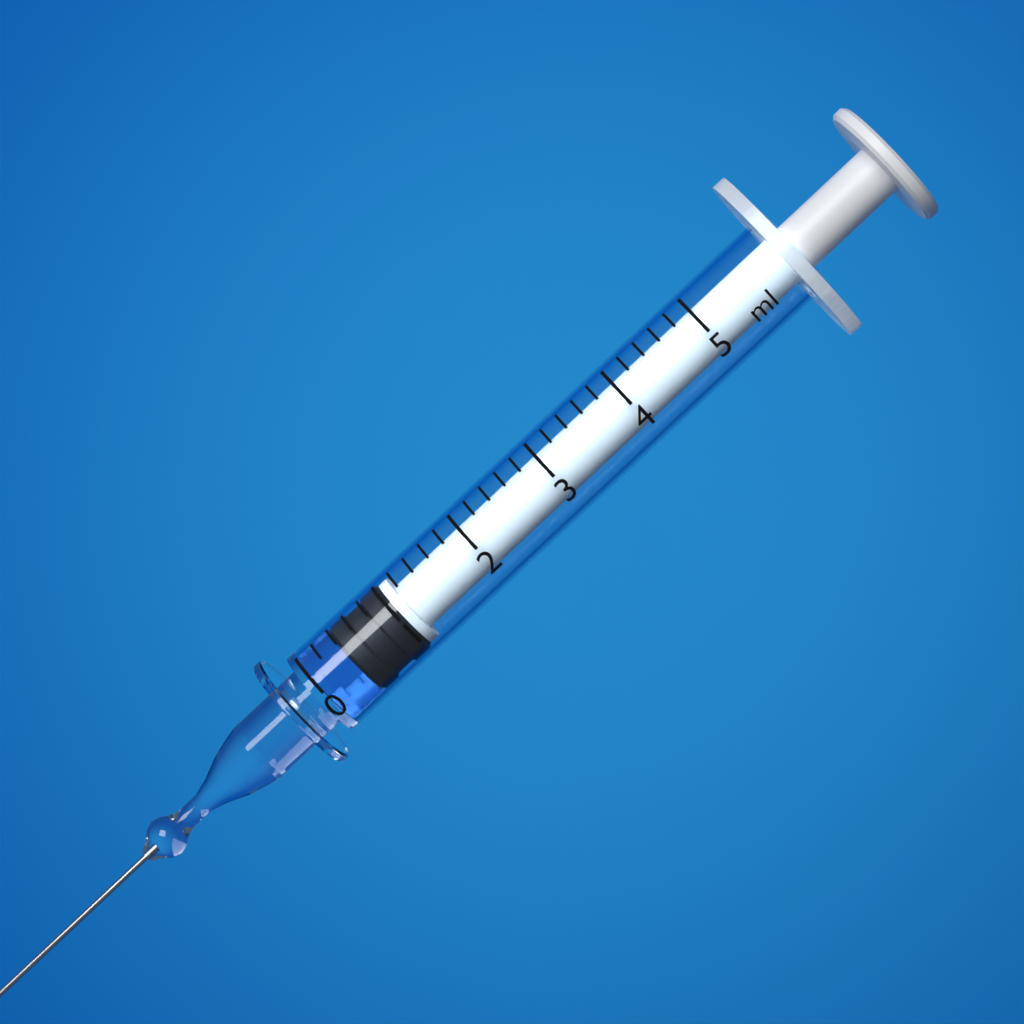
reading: 0.4 ml
